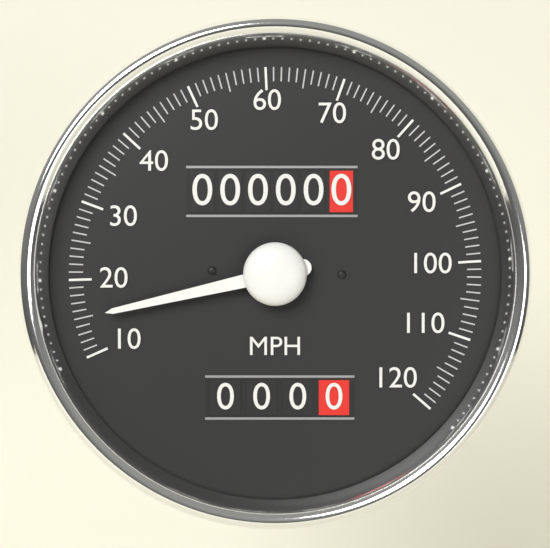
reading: 15 MPH
